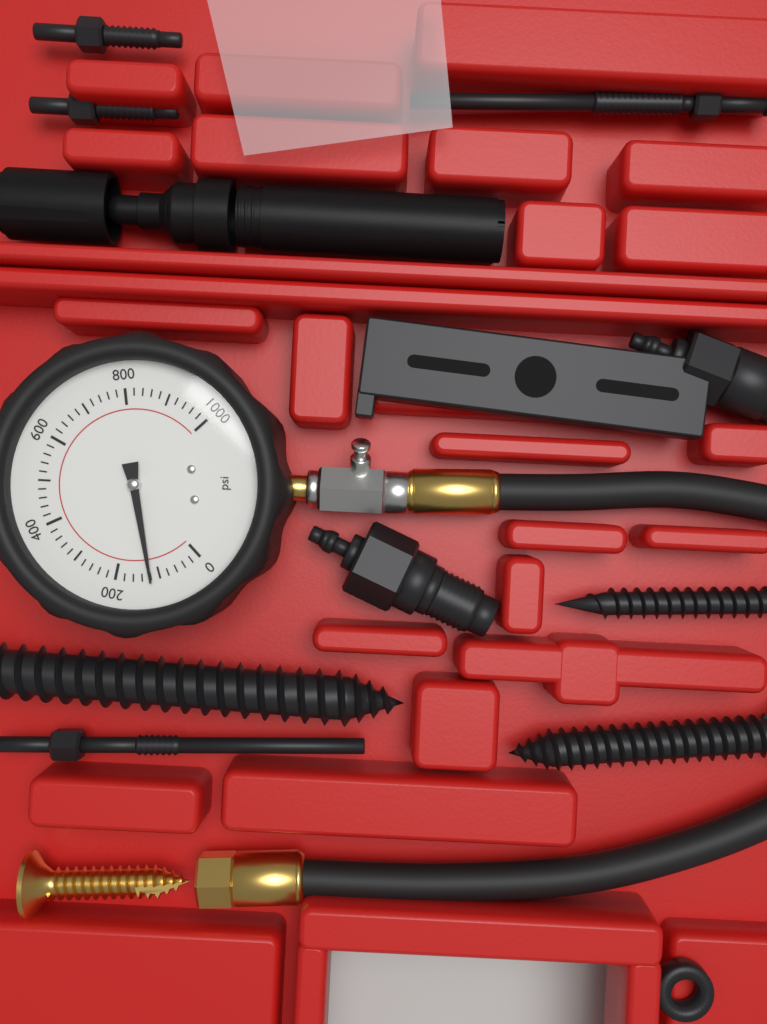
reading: 120 psi
